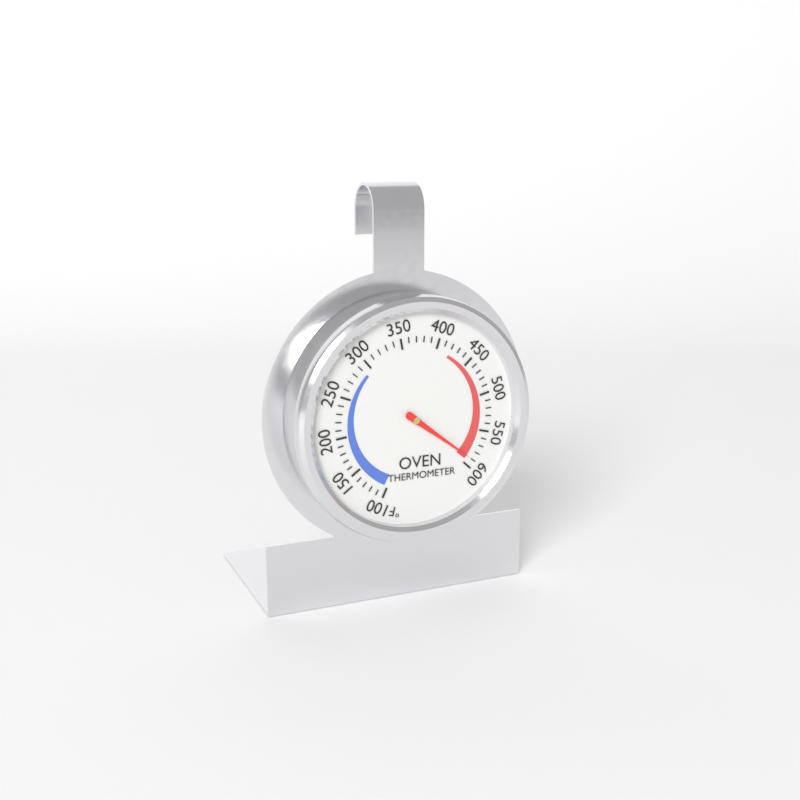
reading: 590 °F
